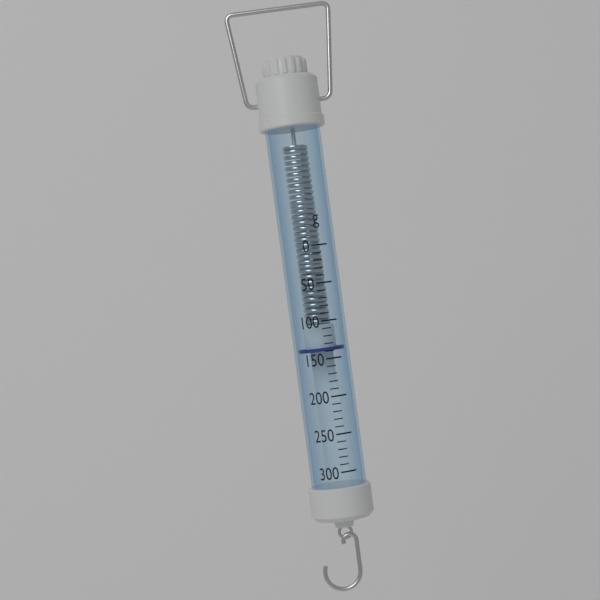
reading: 140 g
